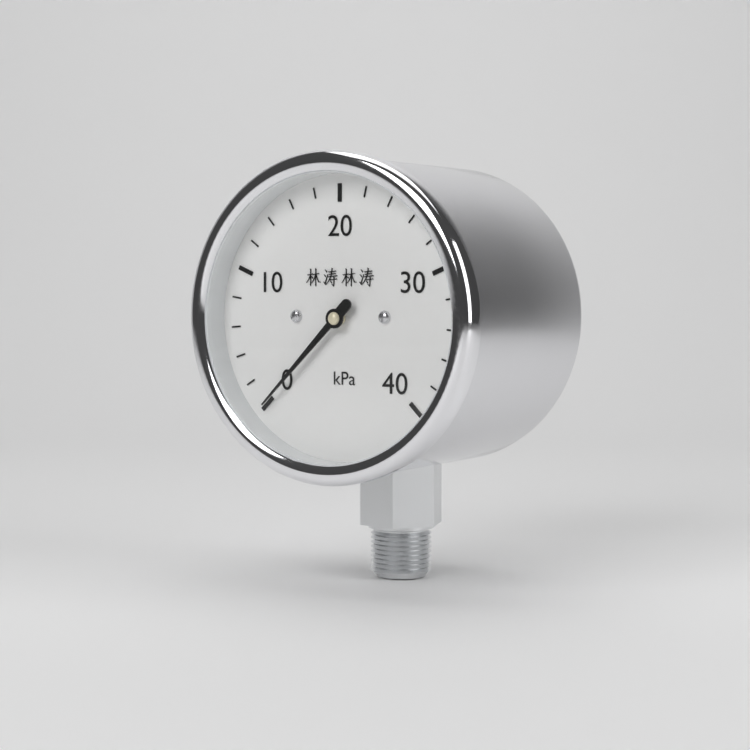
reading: 0 kPa
